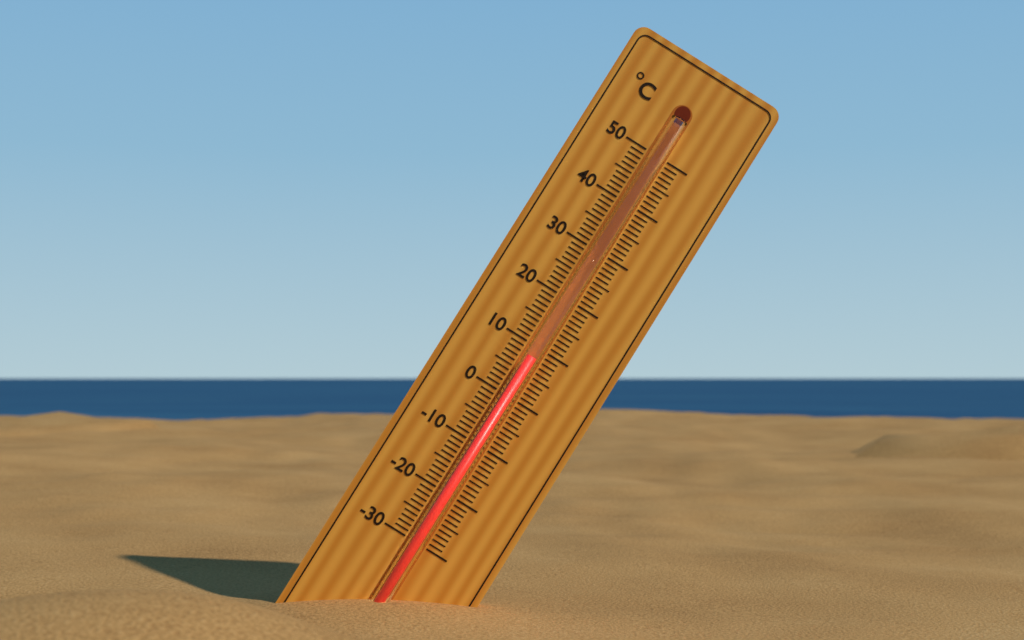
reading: 8 °C
